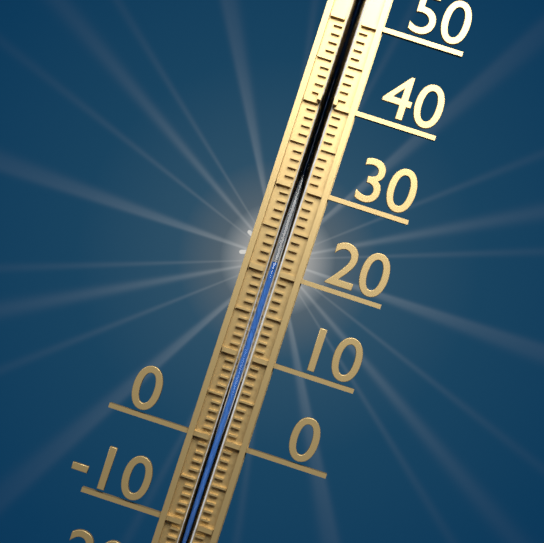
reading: 21 °C
